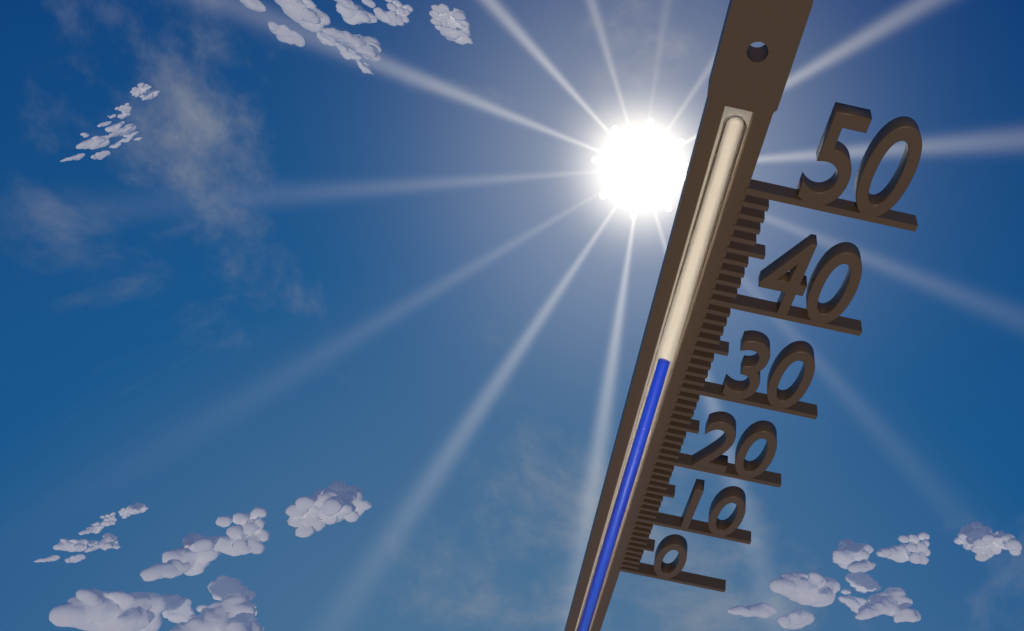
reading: 33 (no unit)
